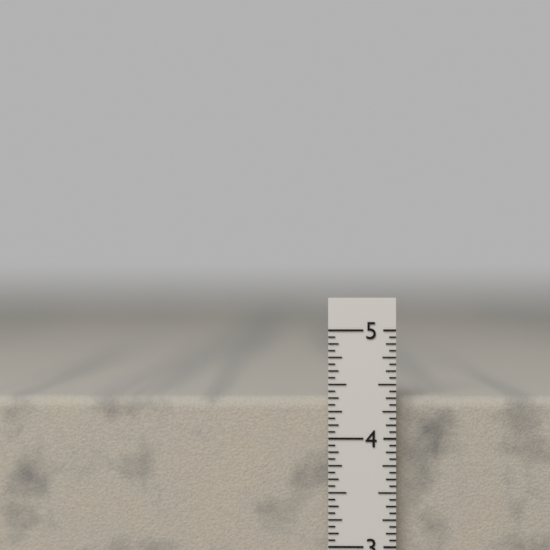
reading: 4.3750 in
